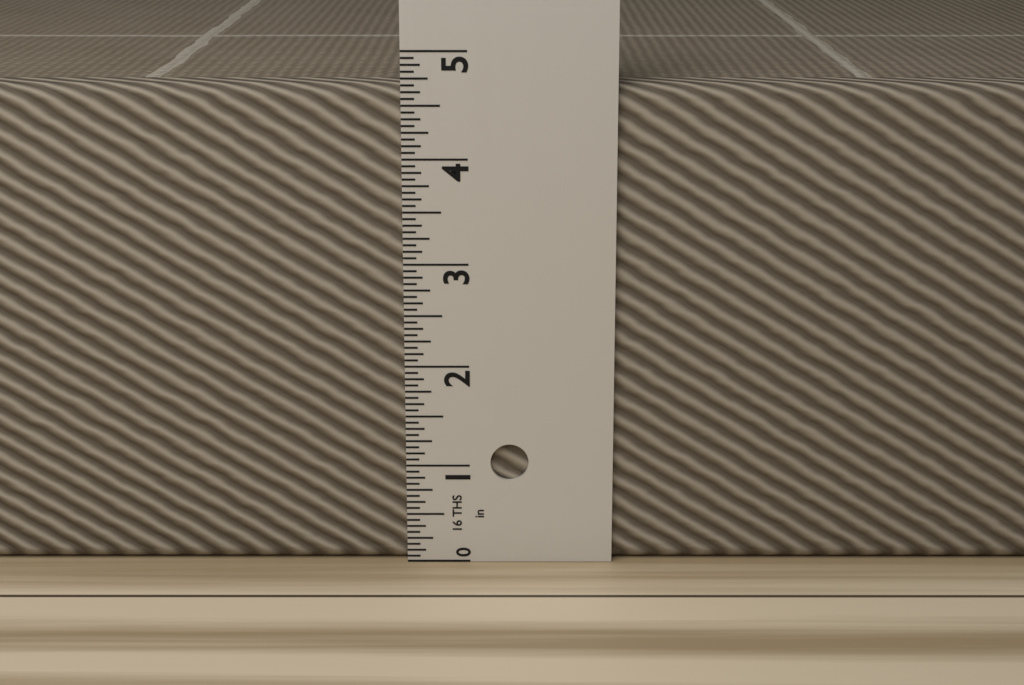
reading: 4.6875 in
